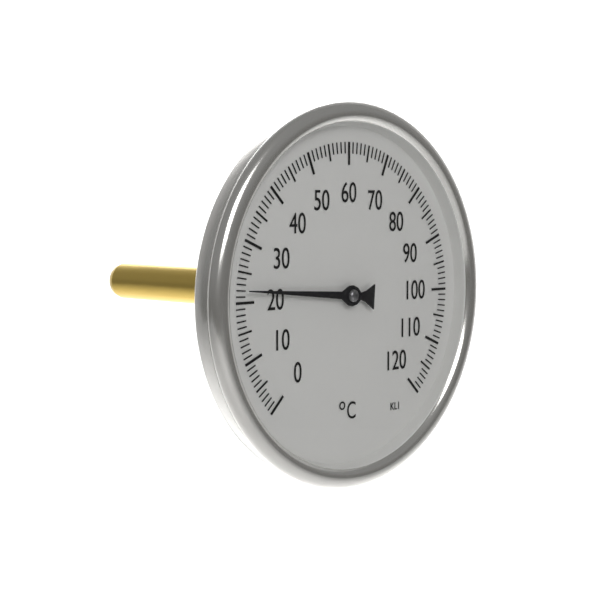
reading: 22 °C
